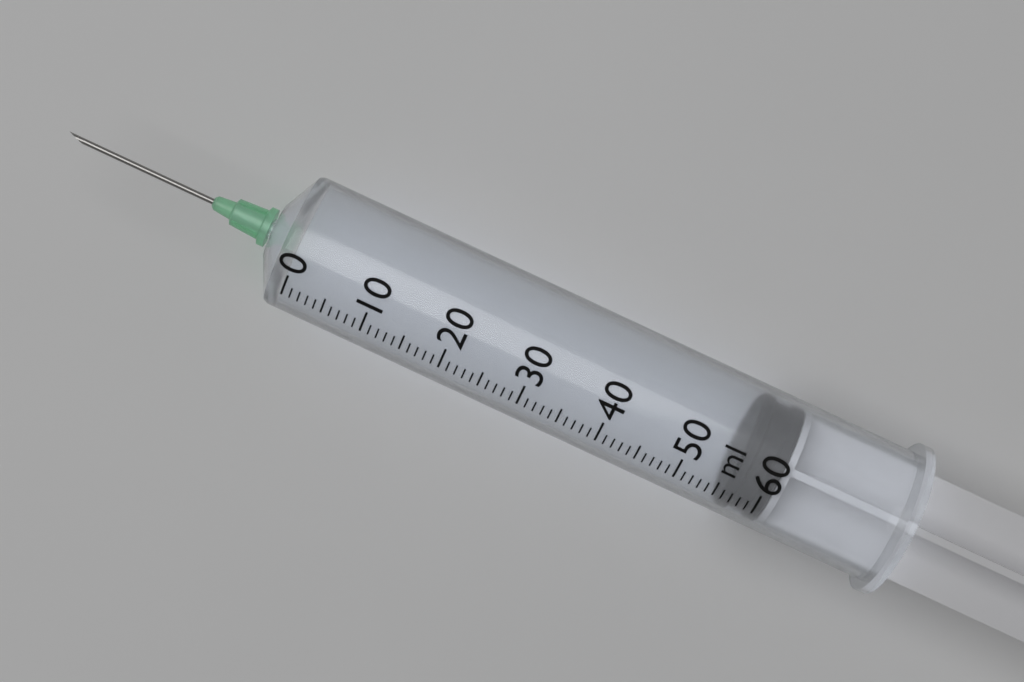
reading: 56 ml
